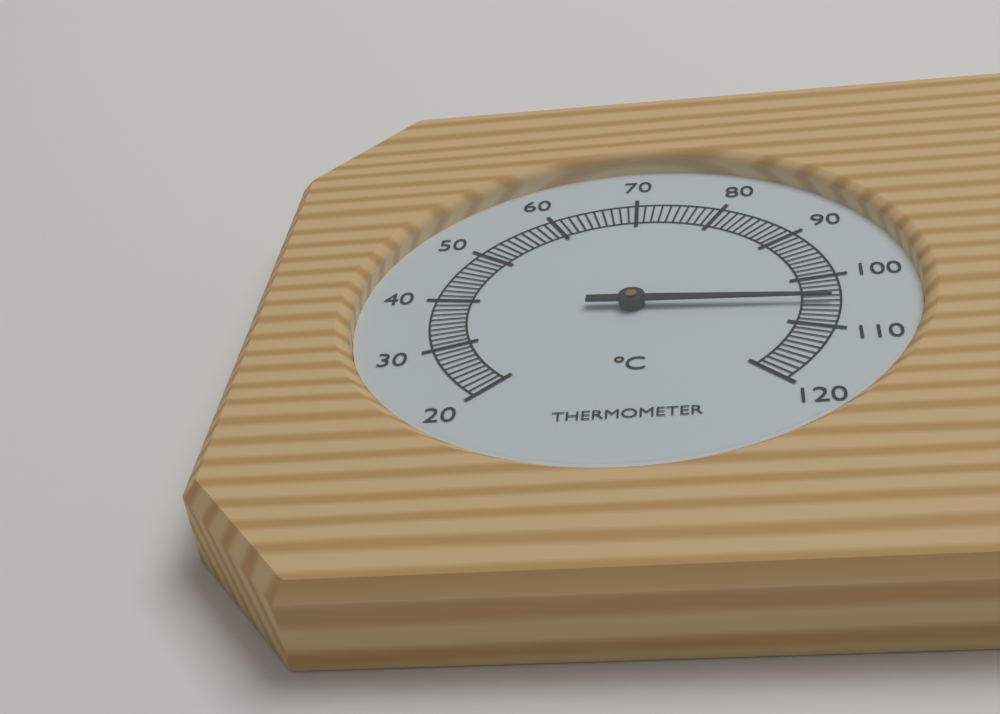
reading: 105 °C
